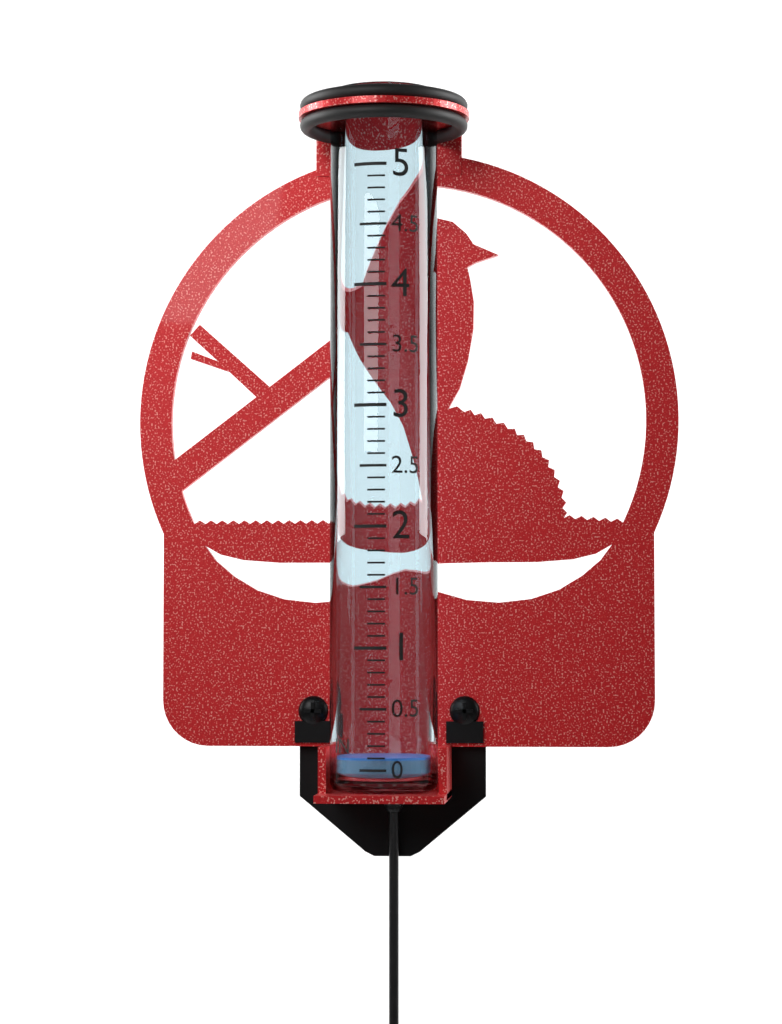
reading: 0.1 in
